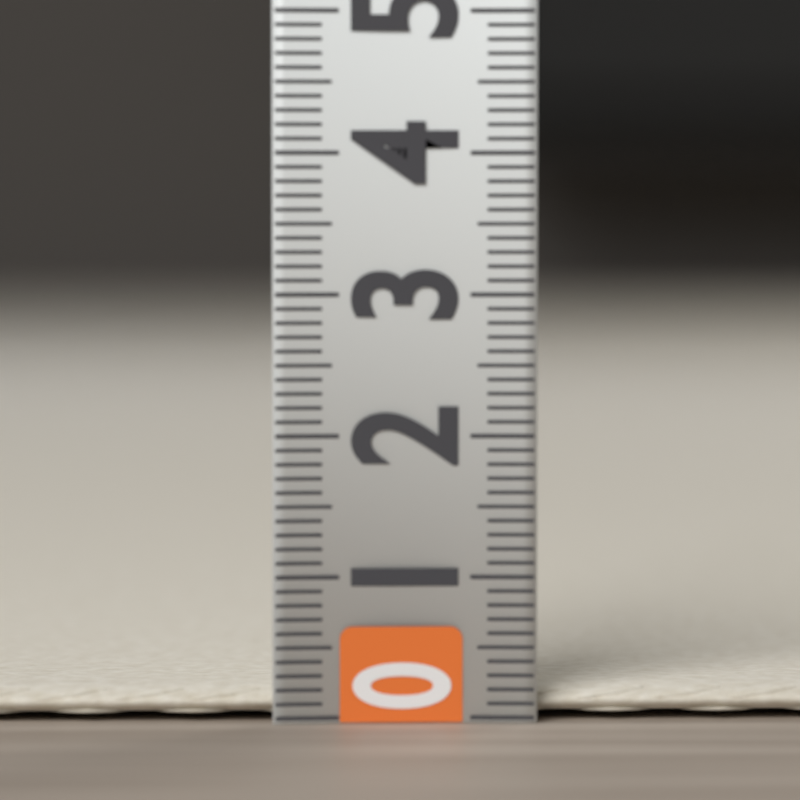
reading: 0.2 (no unit)
